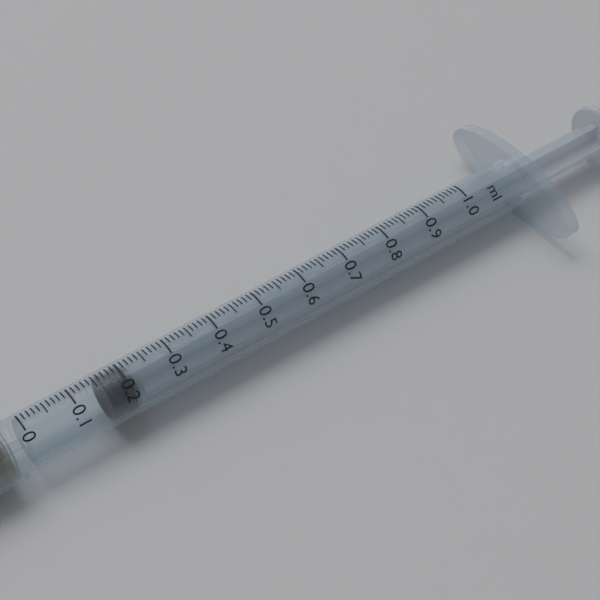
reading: 0.16 ml
